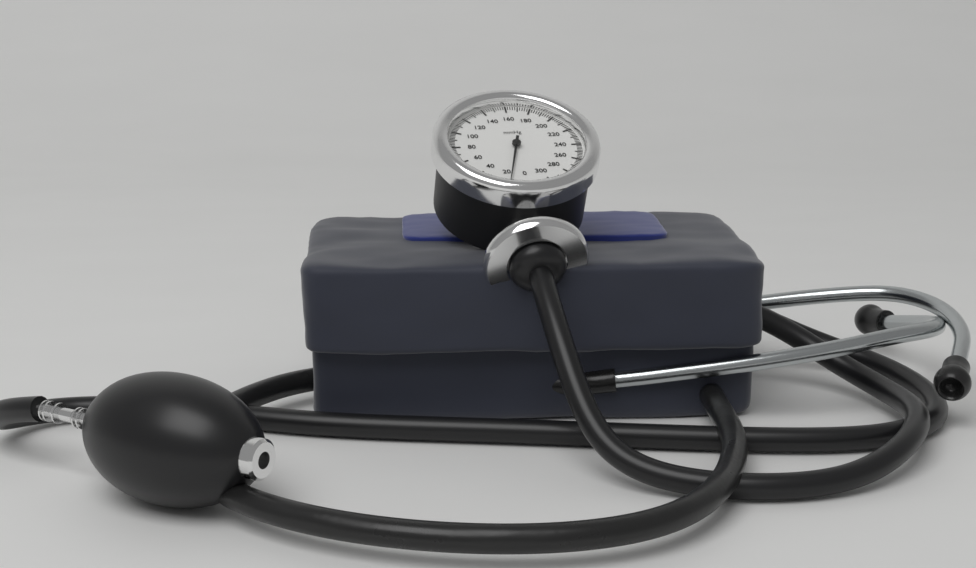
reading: 14 mmHg
